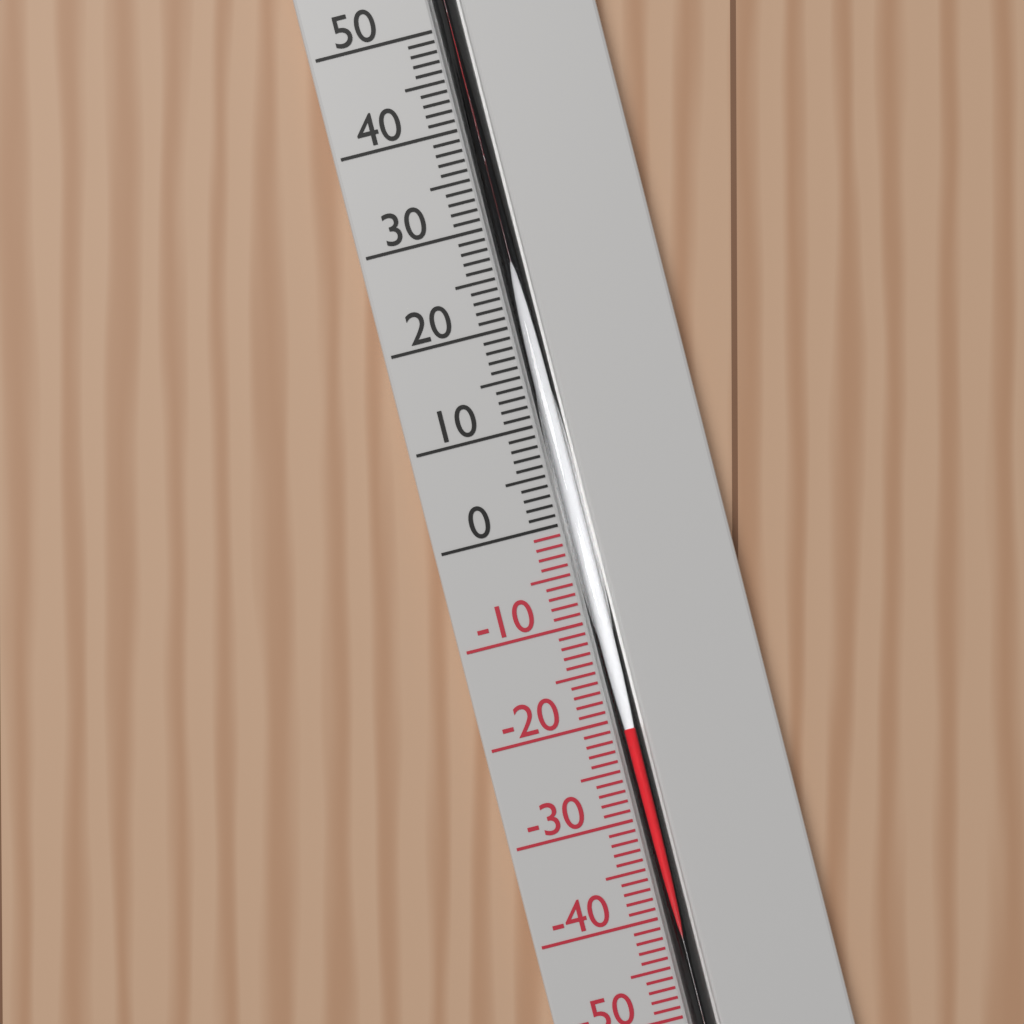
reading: -21 °C
